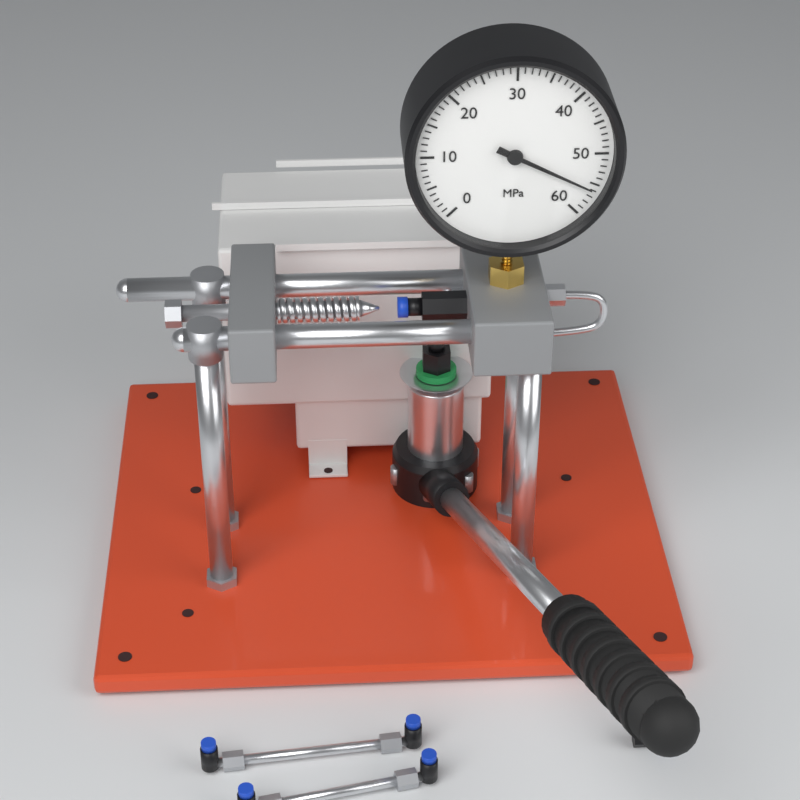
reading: 56 MPa
